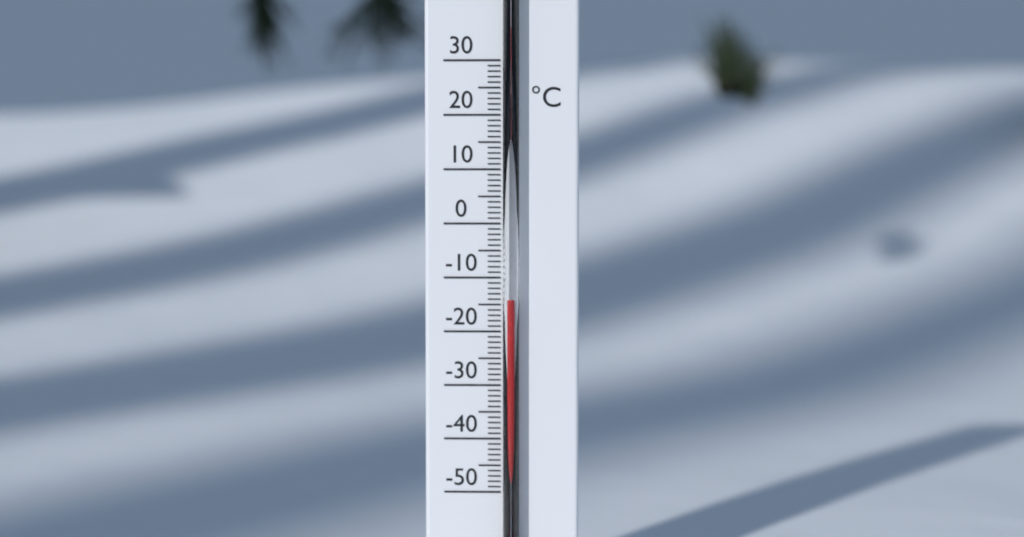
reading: -14 °C
